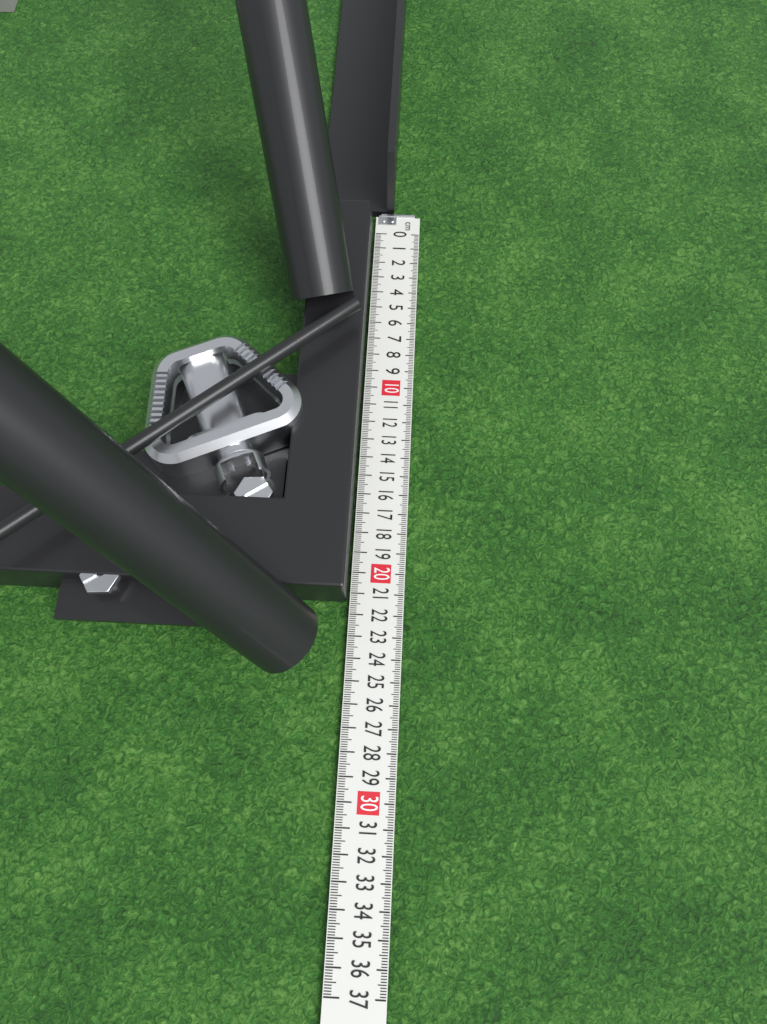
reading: 21.4 cm
